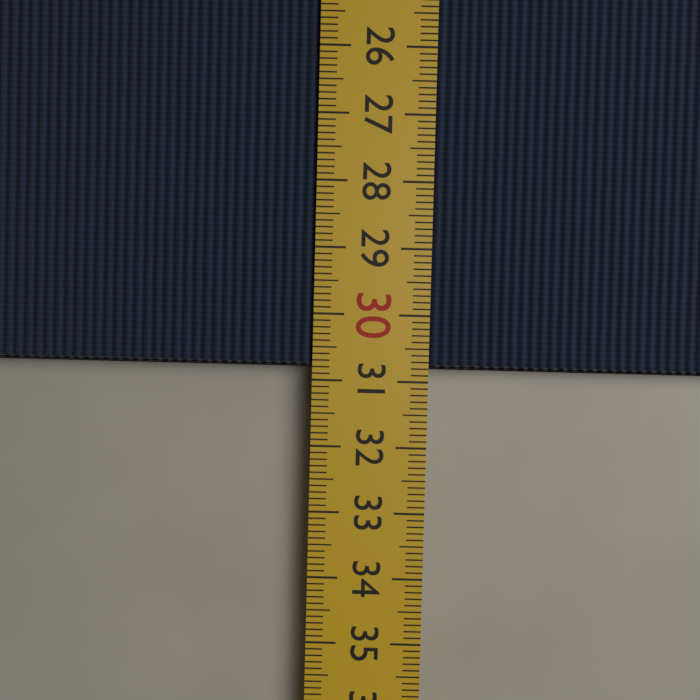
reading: 30.8 cm
